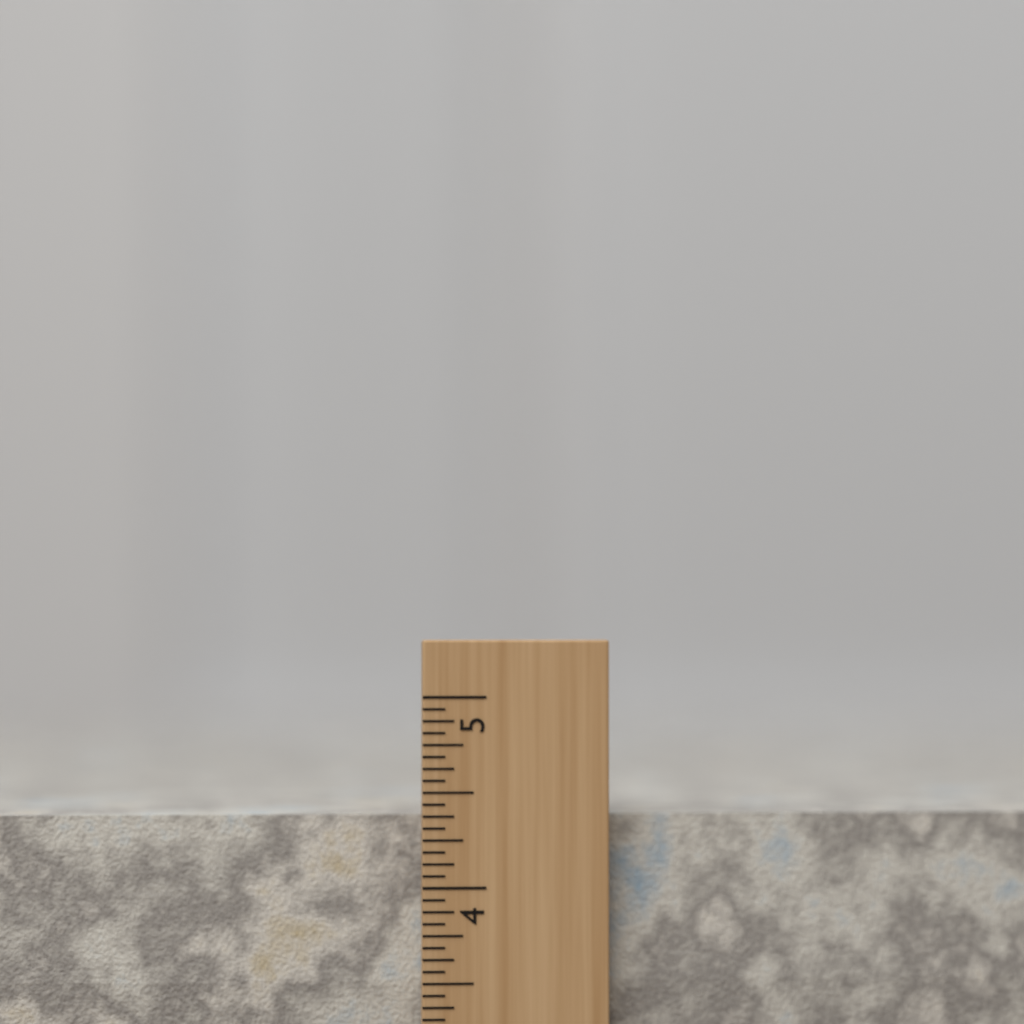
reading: 4.3750 inch
